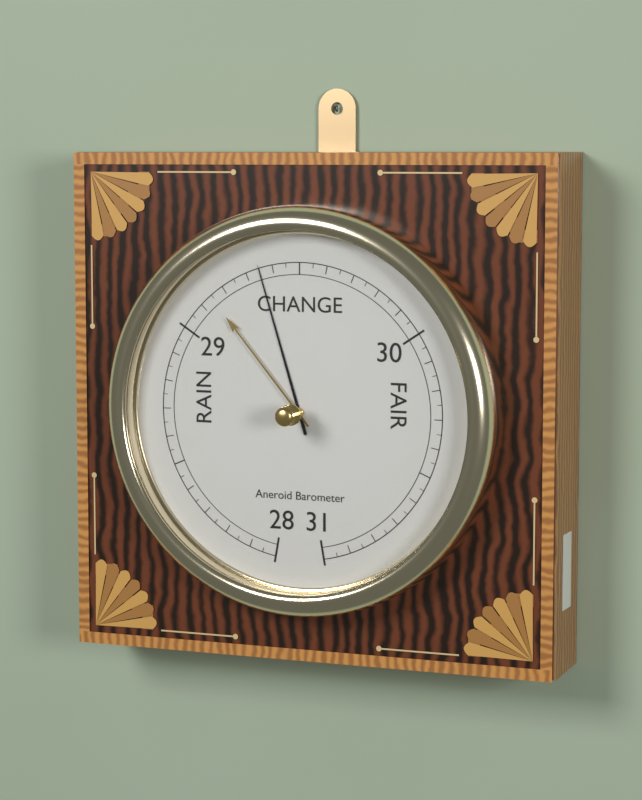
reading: 29.35 inHg
